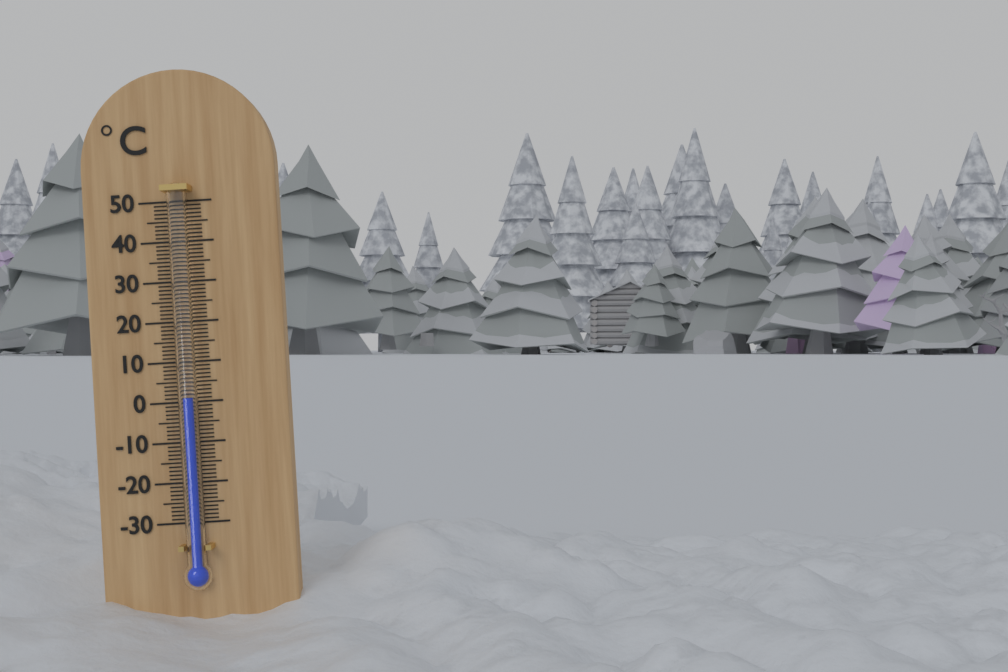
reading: 1 °C
